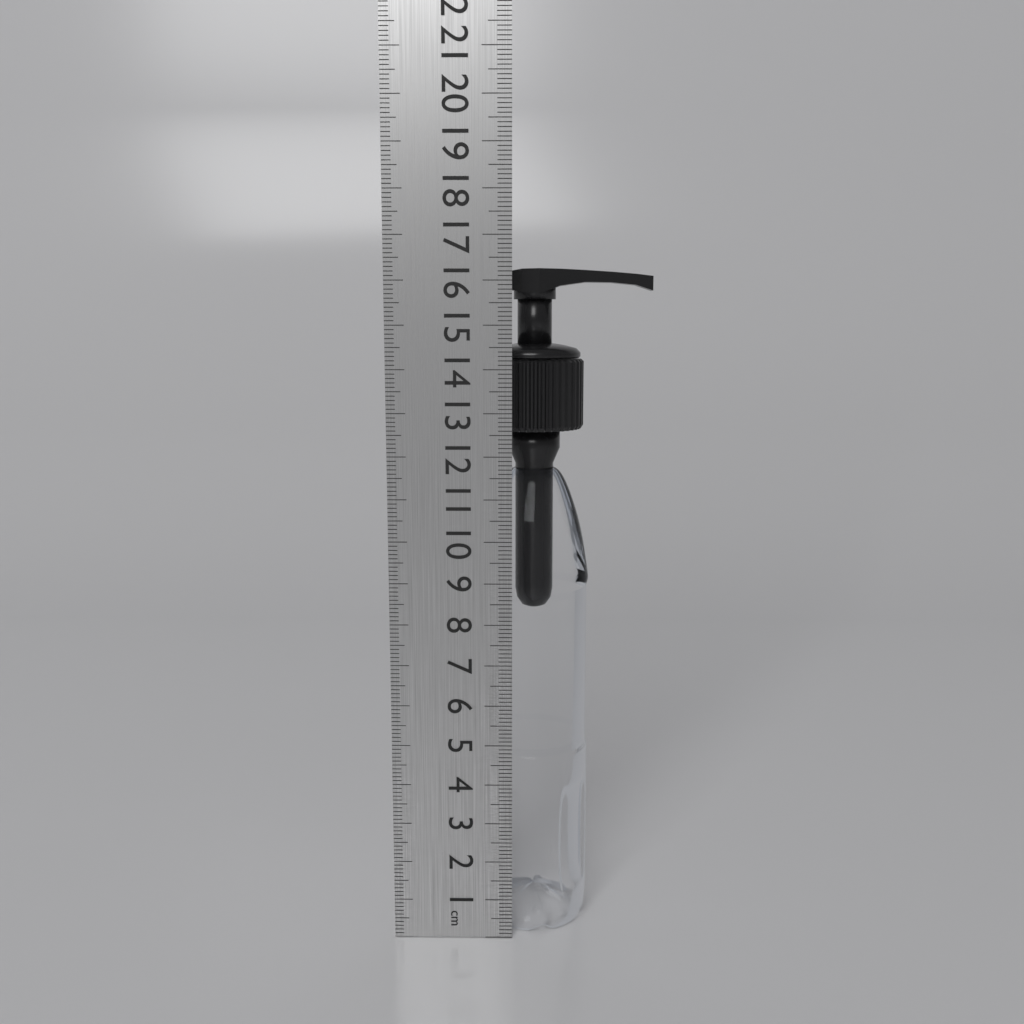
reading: 16.3 cm
